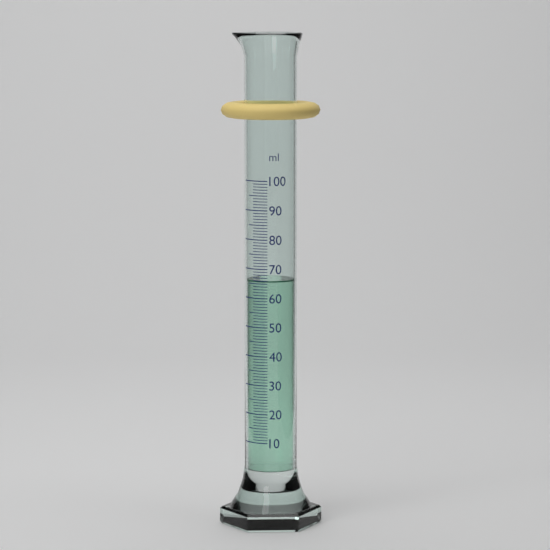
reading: 66 ml
